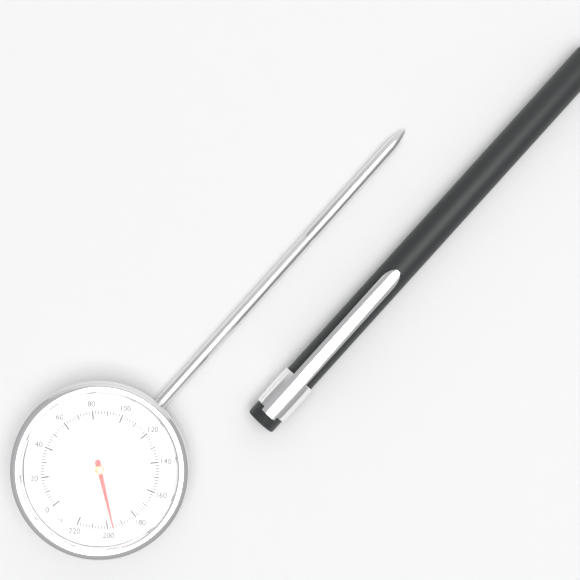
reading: 196 °F
